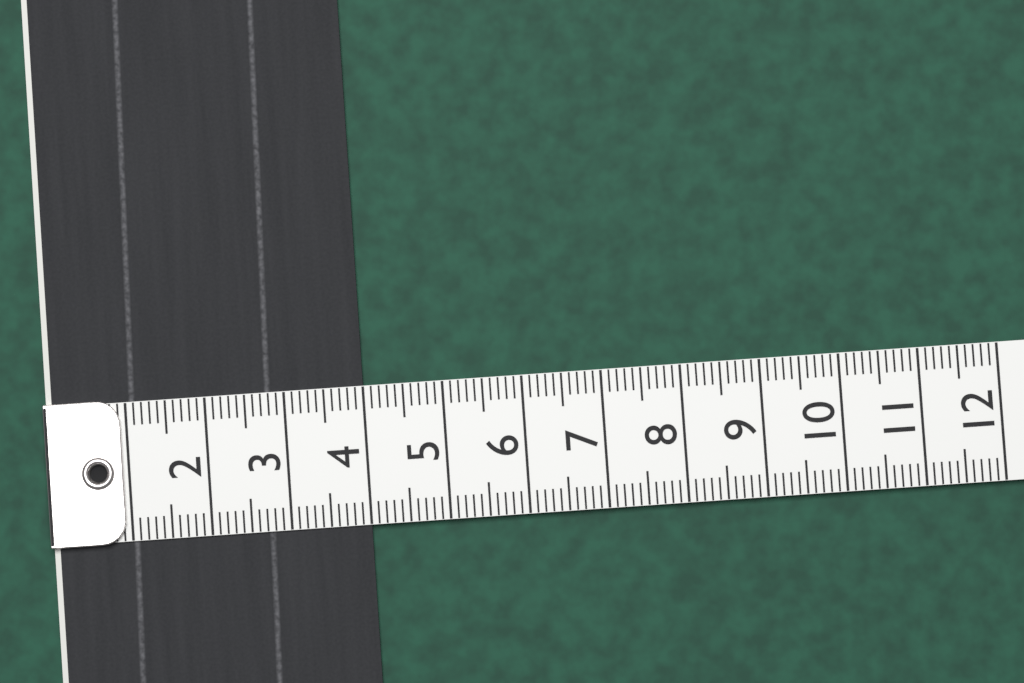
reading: 4.0 (no unit)
